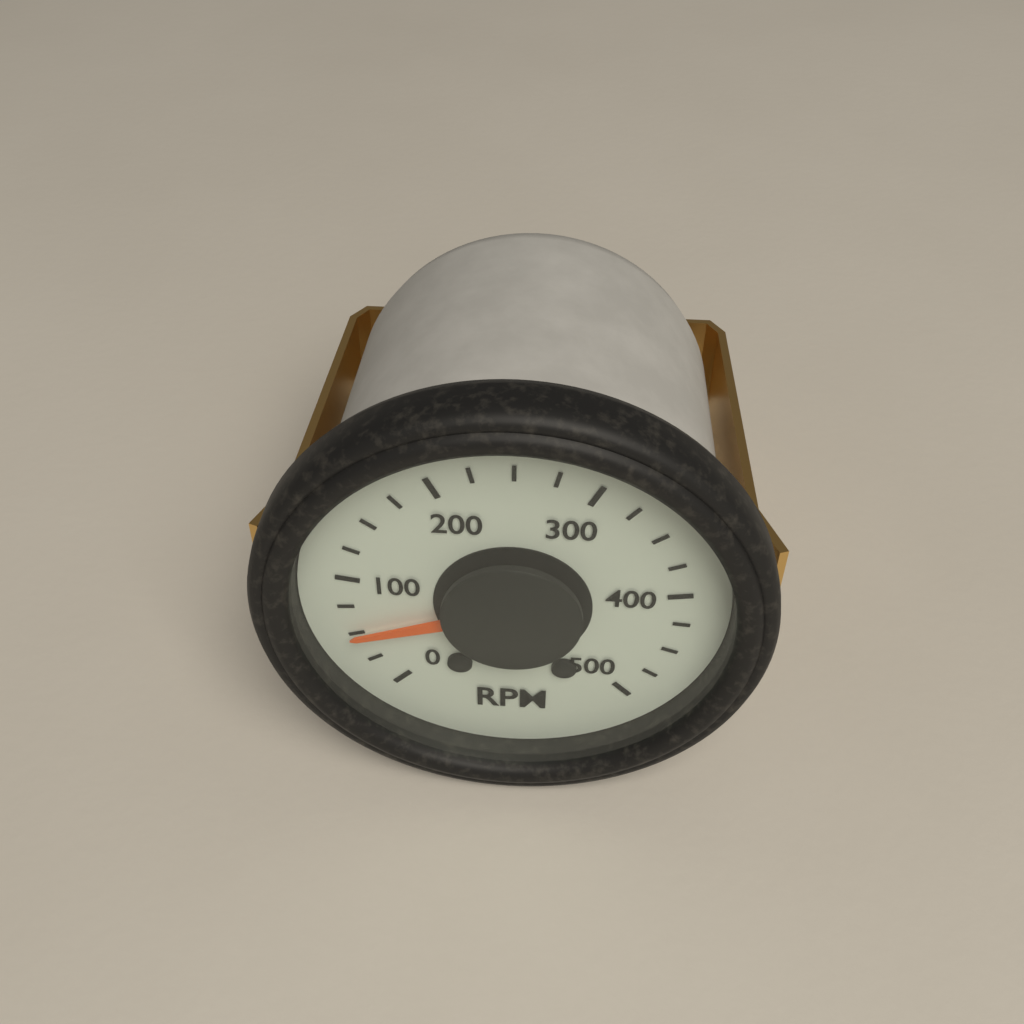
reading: 50 RPM
